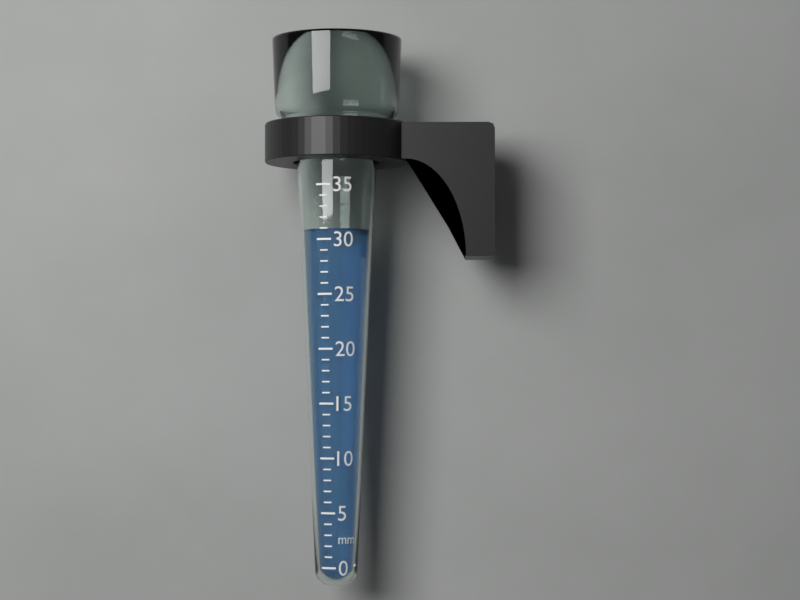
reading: 31 mm
